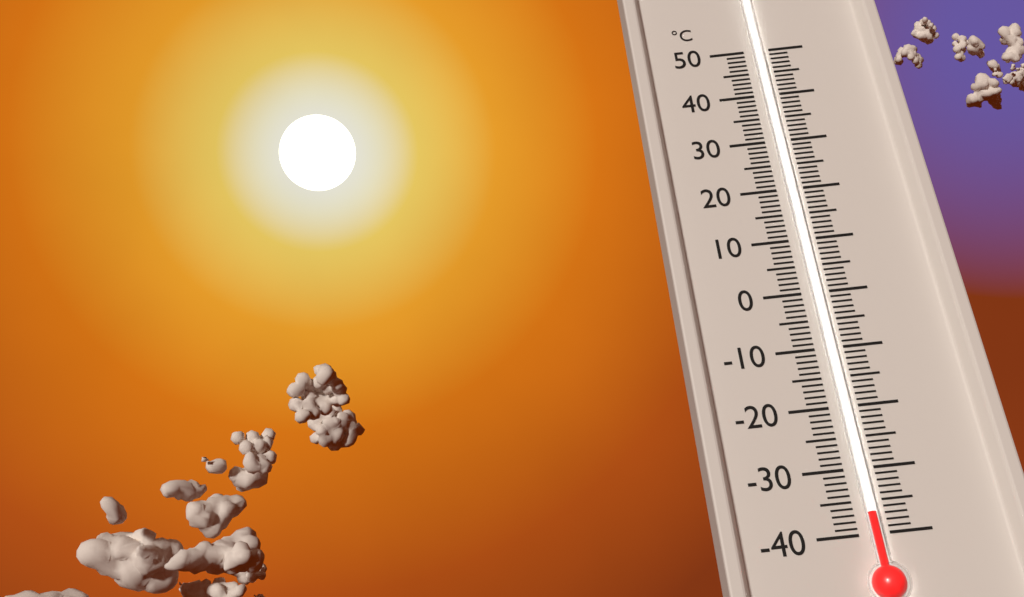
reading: -37 °C
